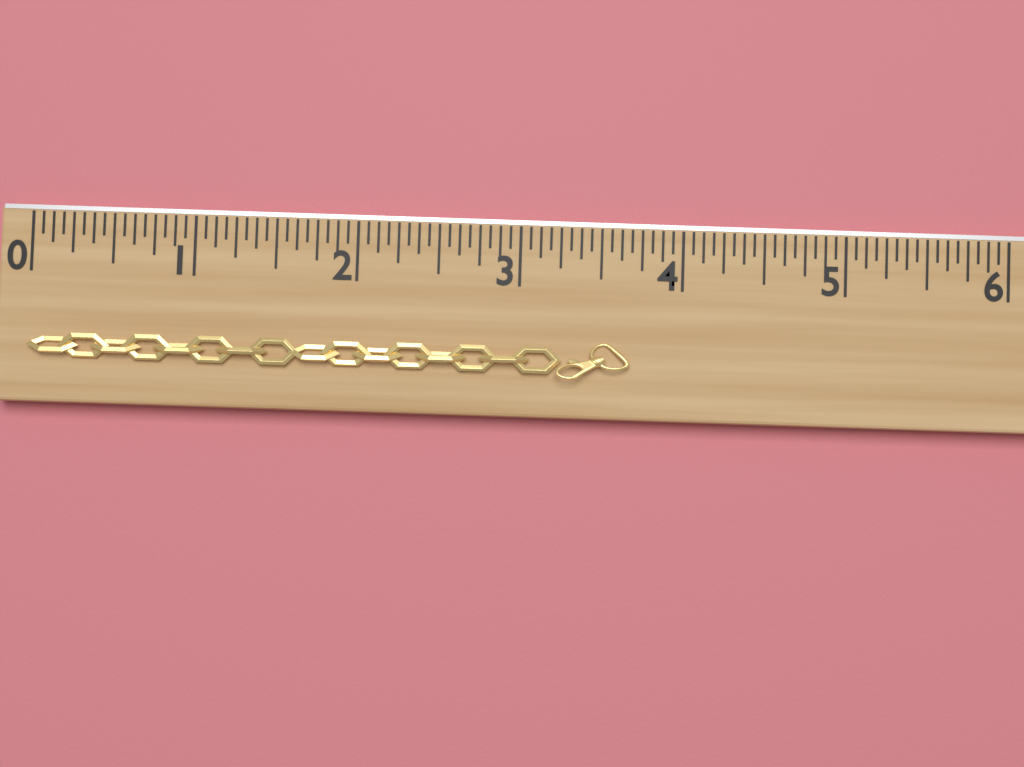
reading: 3.6875 (no unit)
